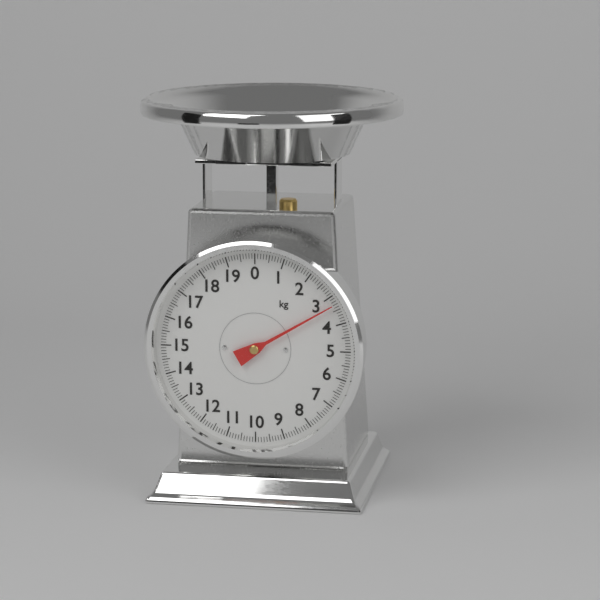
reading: 3.3 kg
